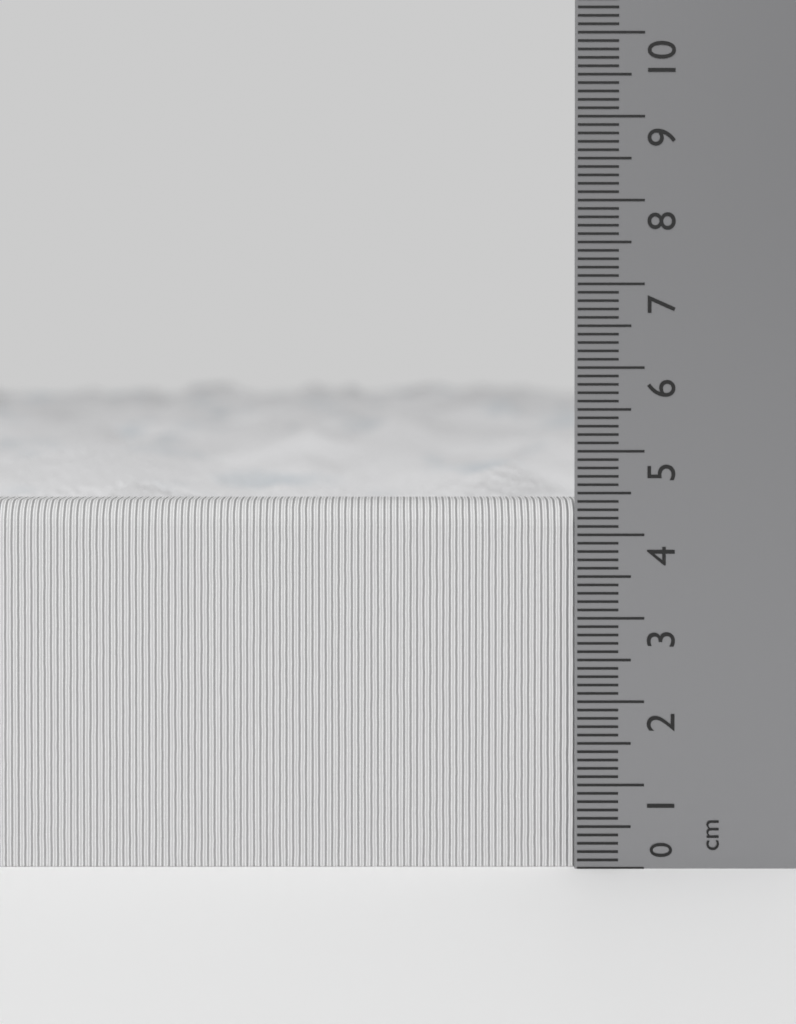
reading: 4.4 cm
